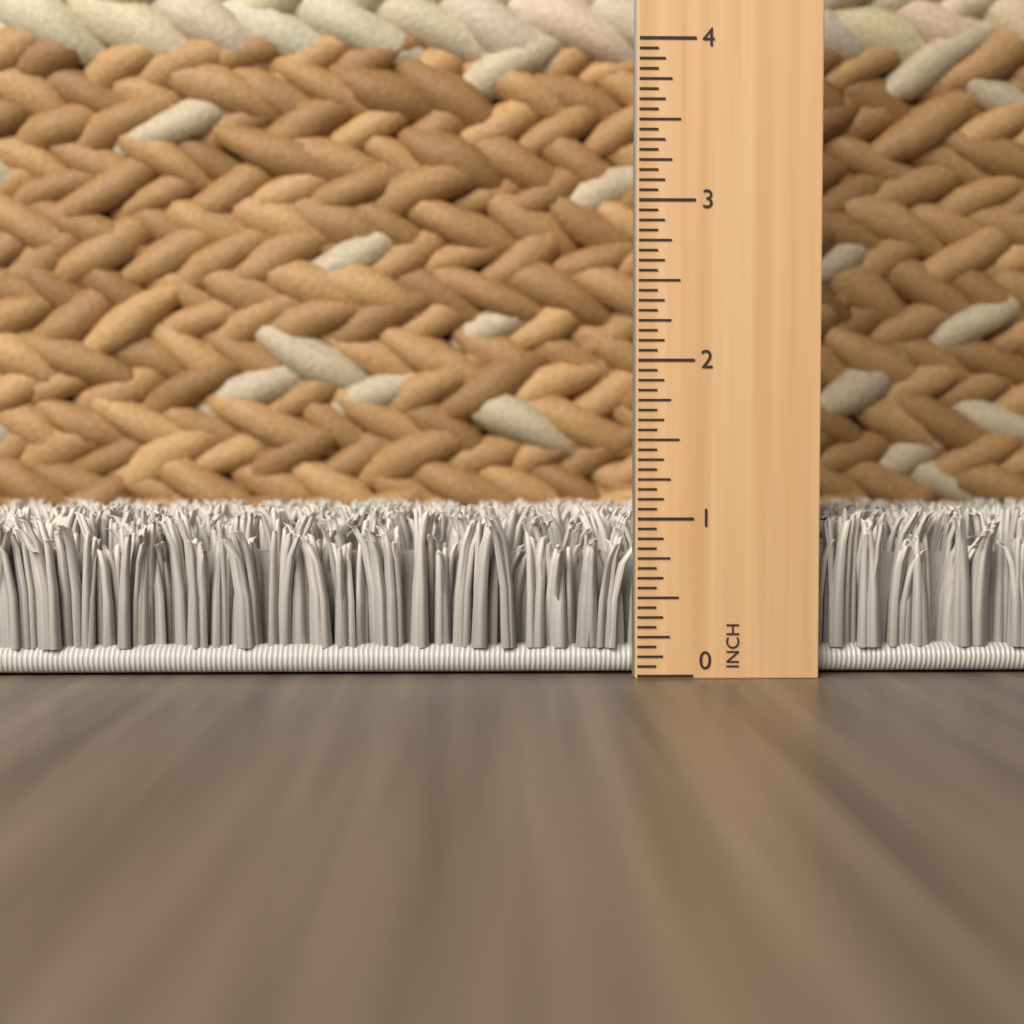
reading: 1.0625 in
